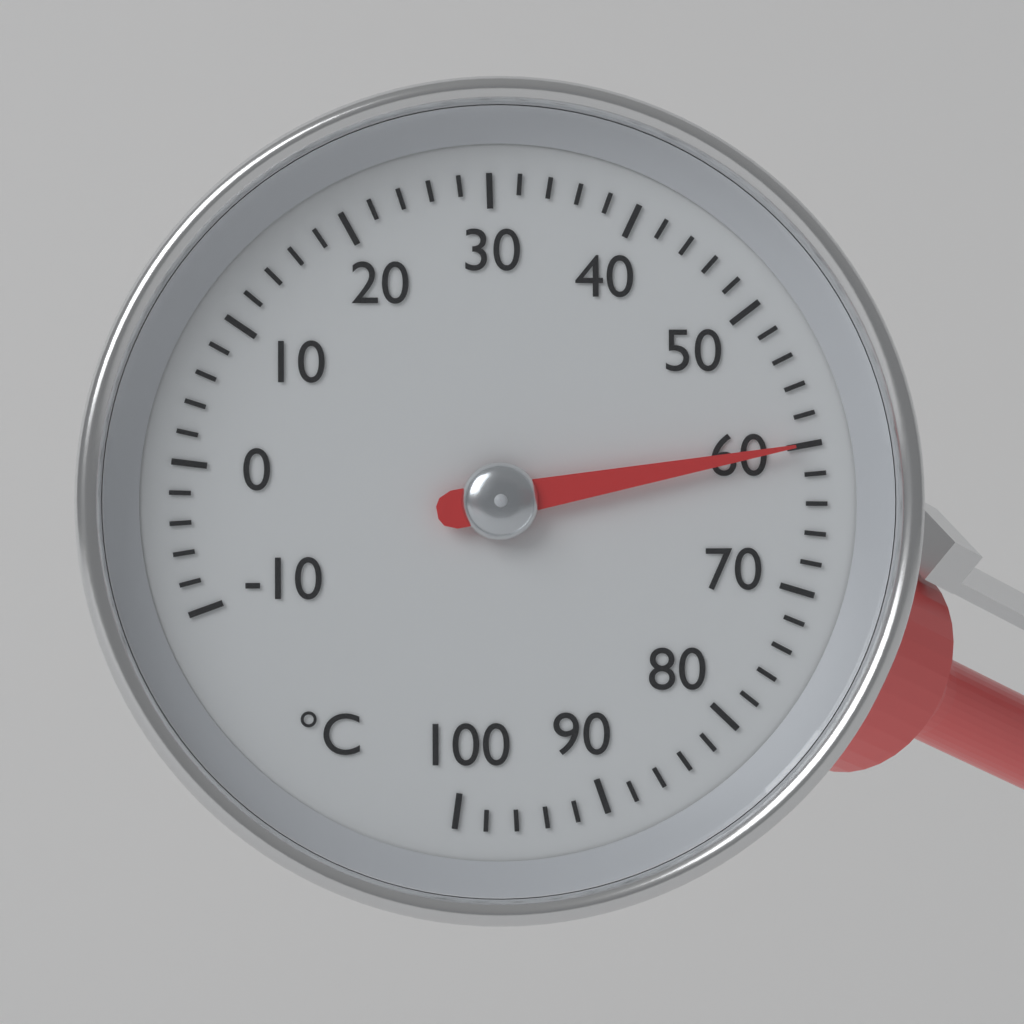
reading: 60 °C
